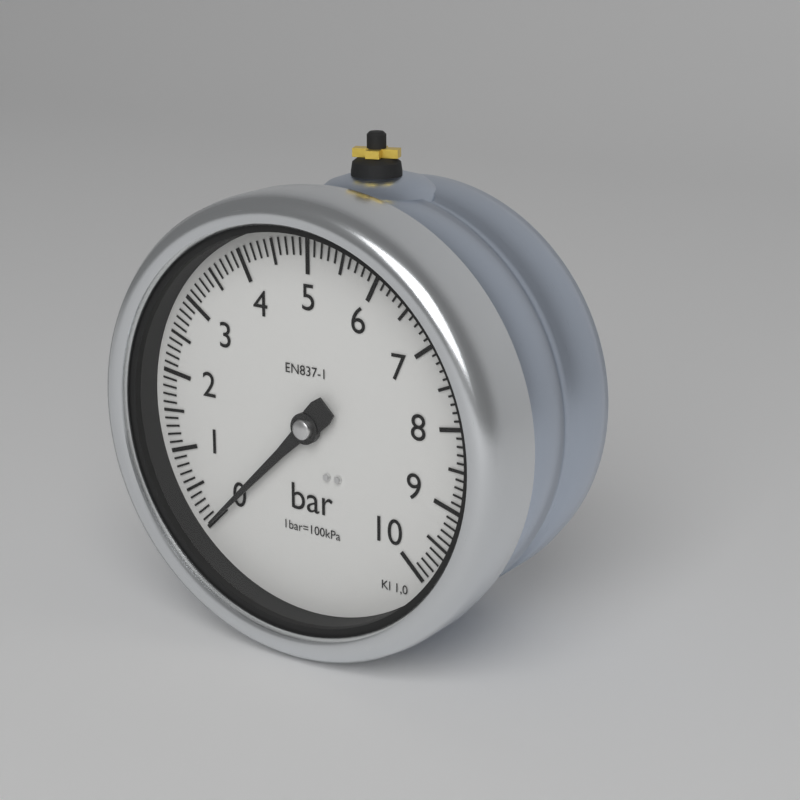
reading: 0.0 bar
